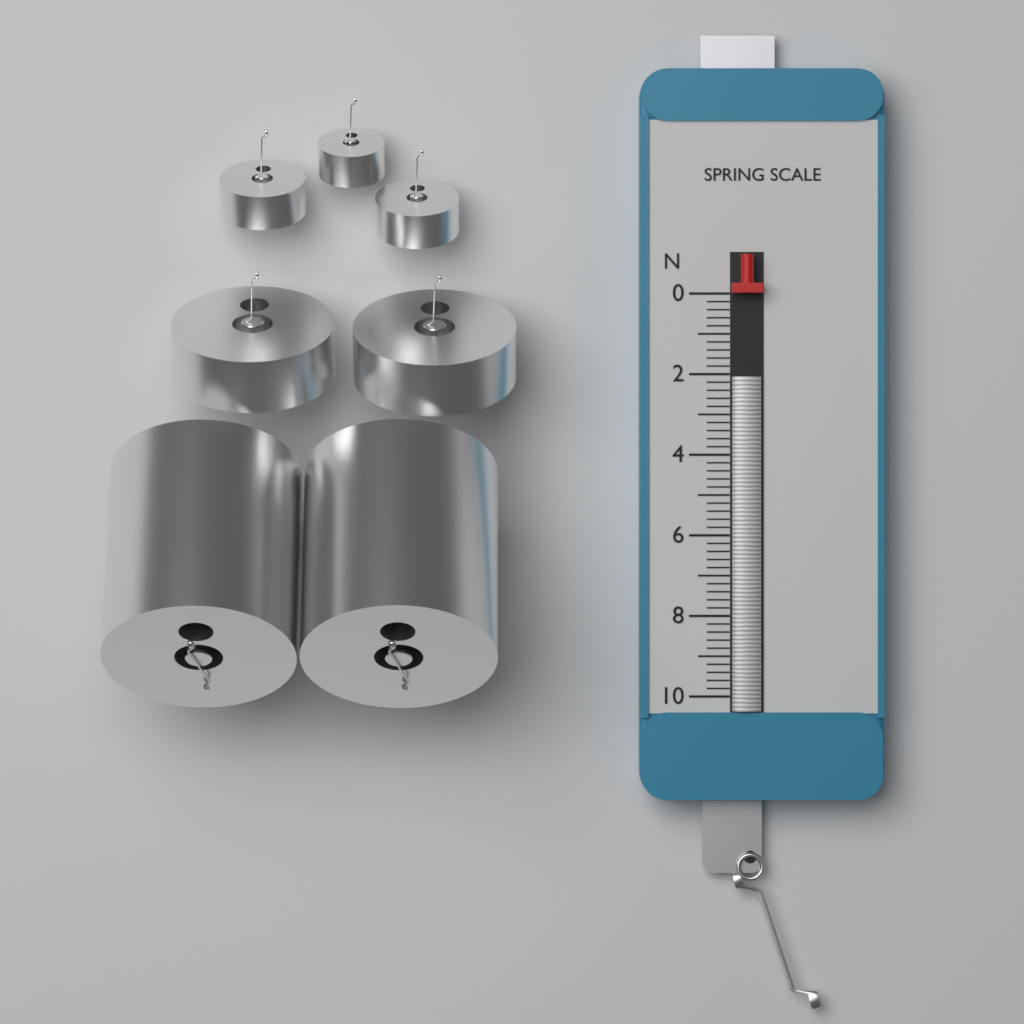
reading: 0.0 N
